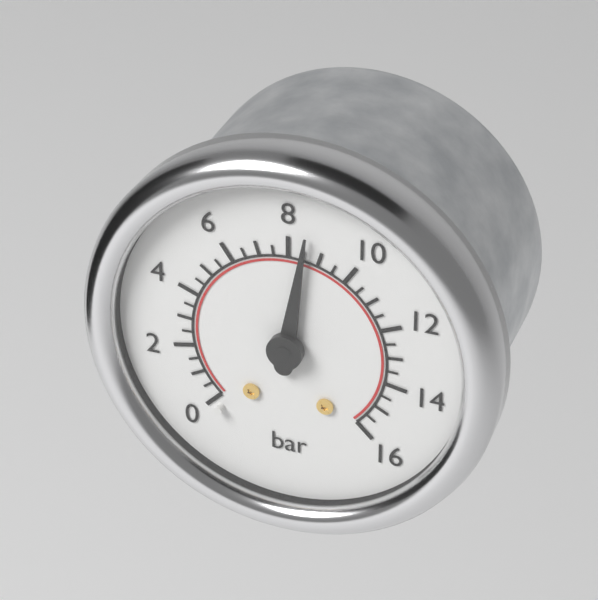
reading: 8.5 bar
